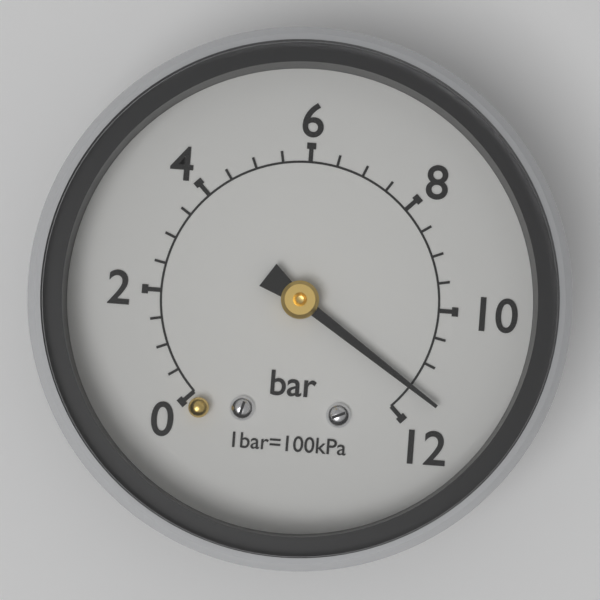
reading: 11.5 bar
